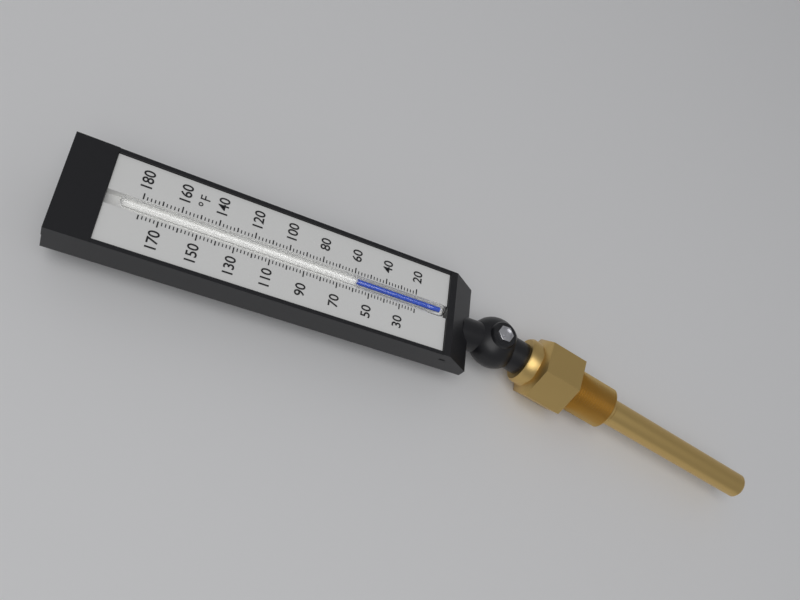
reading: 58 °F
